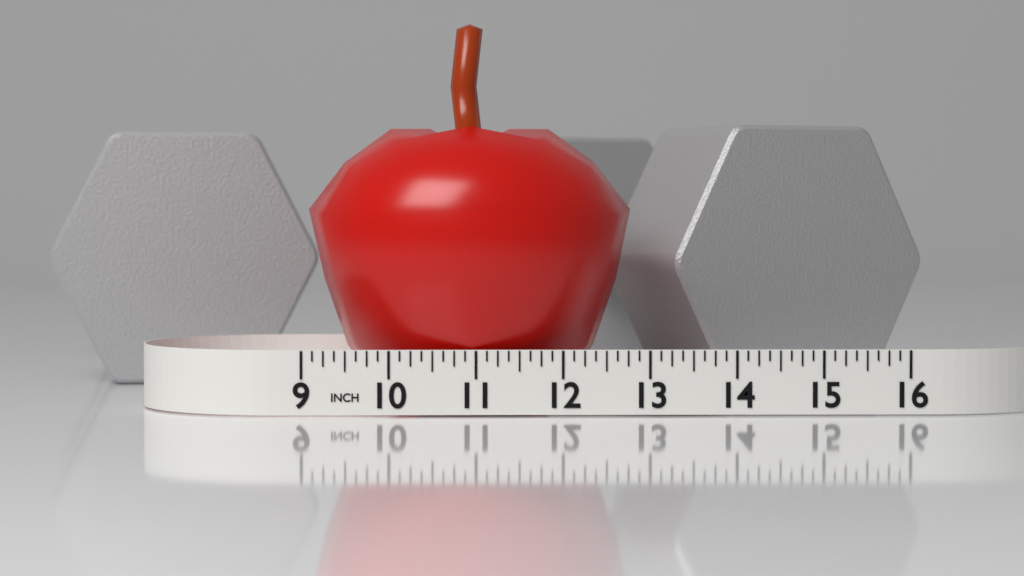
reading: 12.875 in
